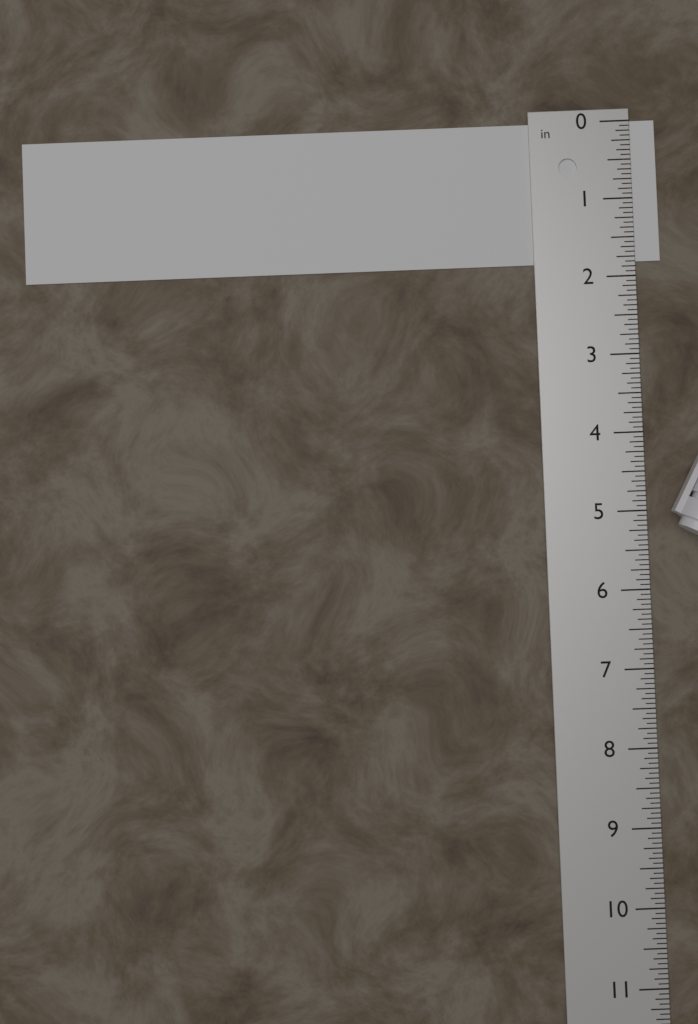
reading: 1.8125 in
